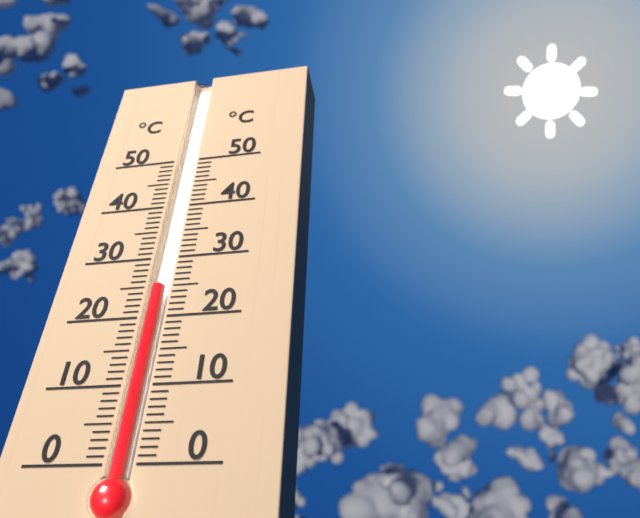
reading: 25 °C
